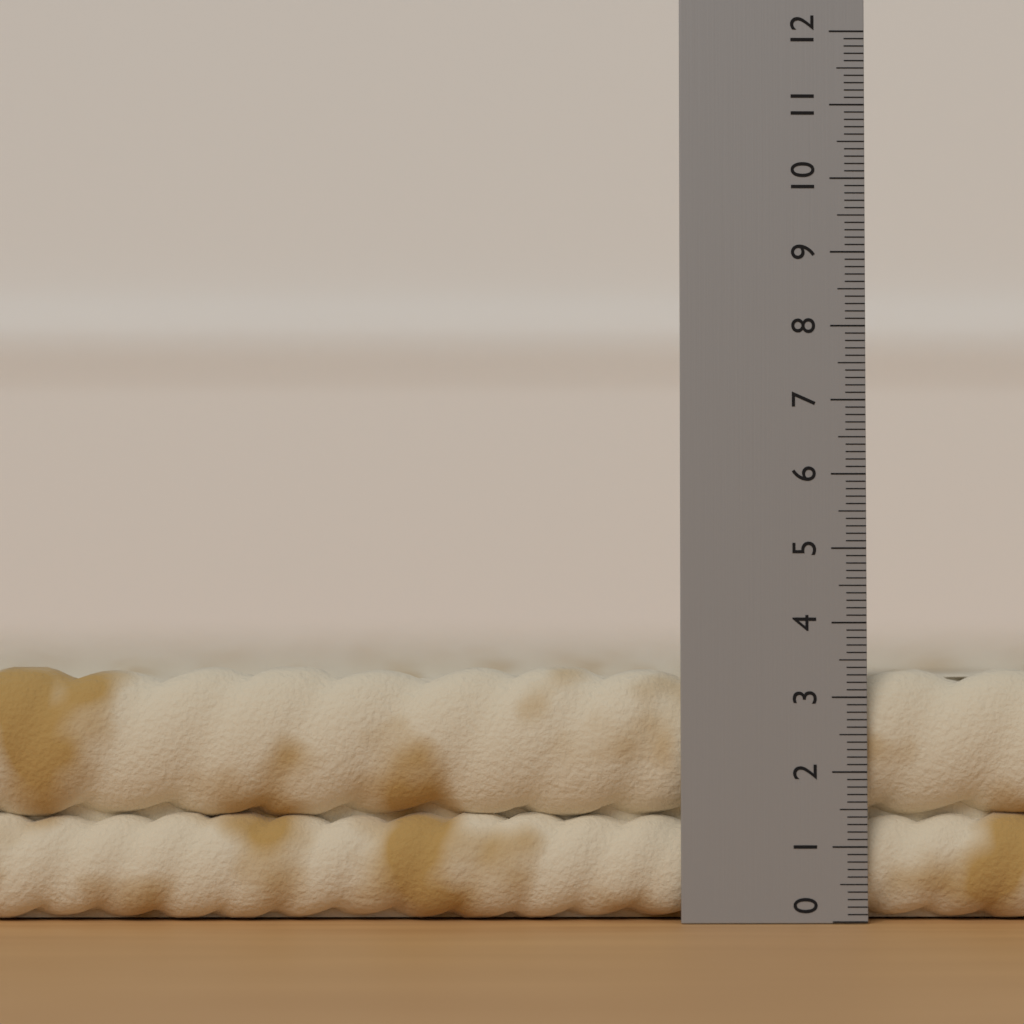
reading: 3.4 (no unit)
